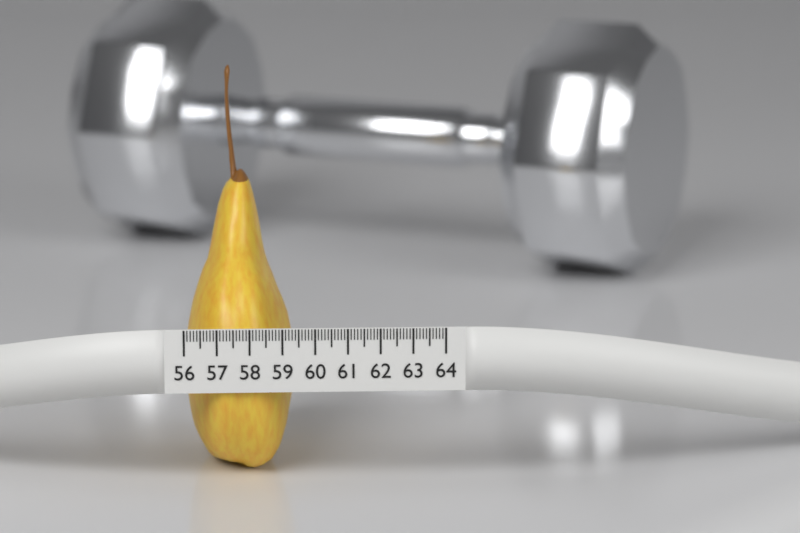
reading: 59.4 (no unit)
